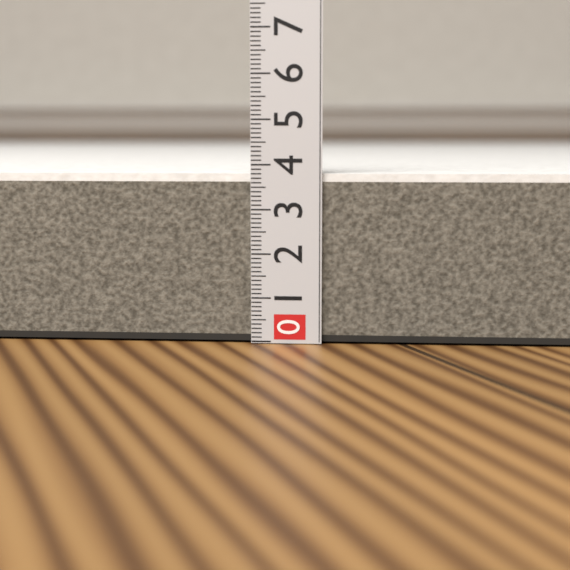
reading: 3.8 (no unit)
